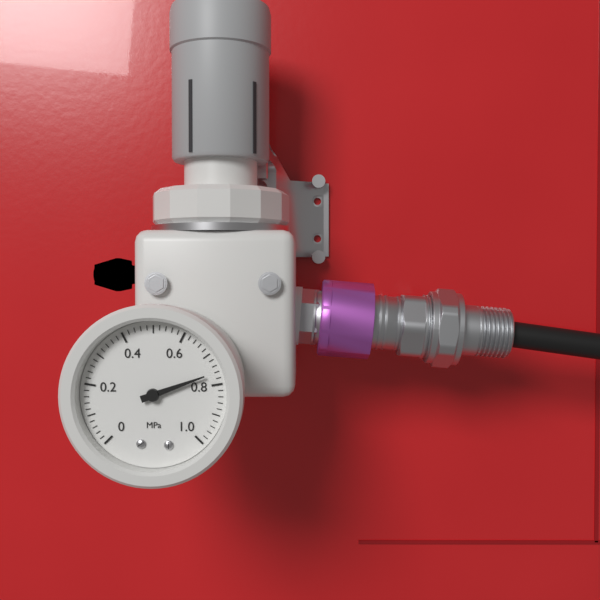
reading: 0.76 MPa
